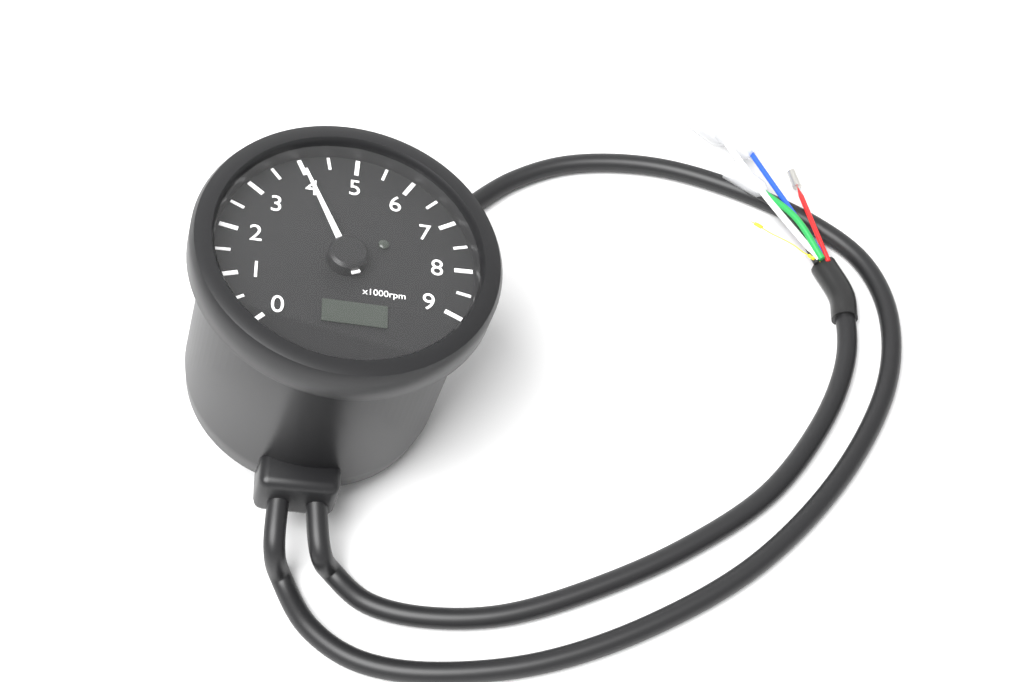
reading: 4000 rpm
